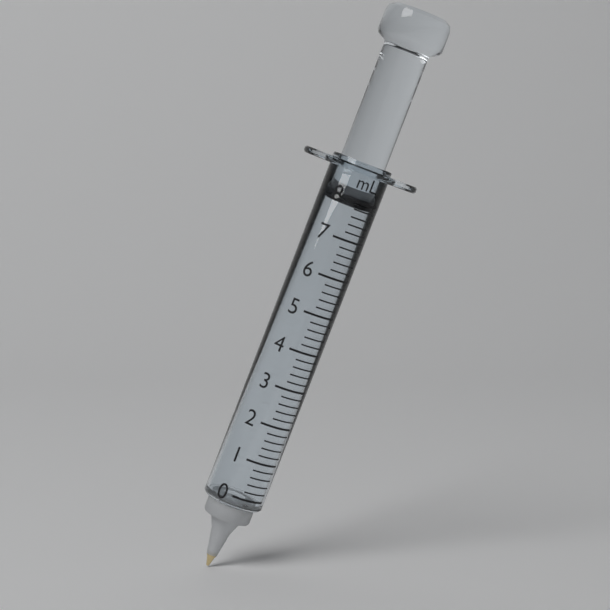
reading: 7.8 ml
